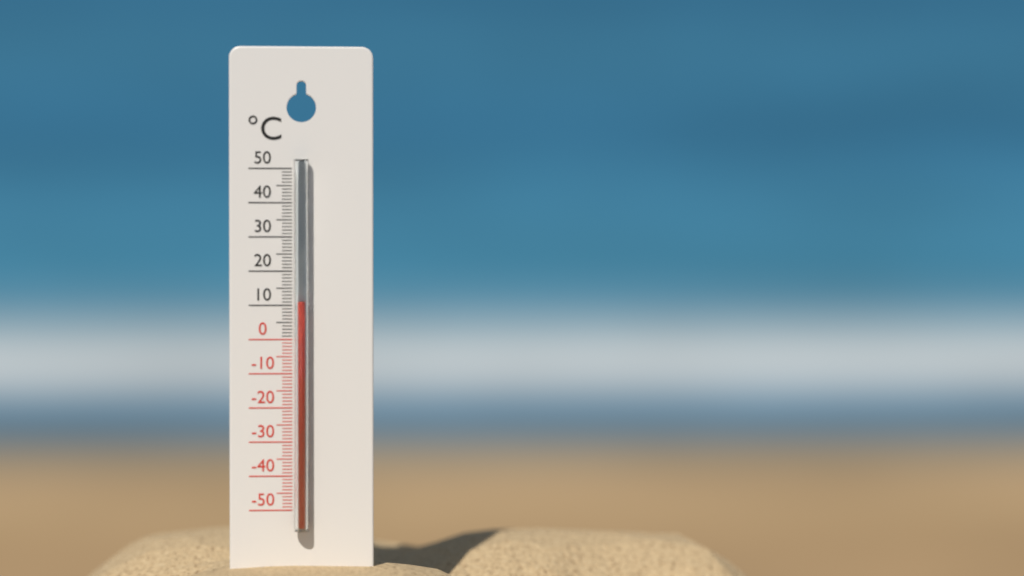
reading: 11 °C
